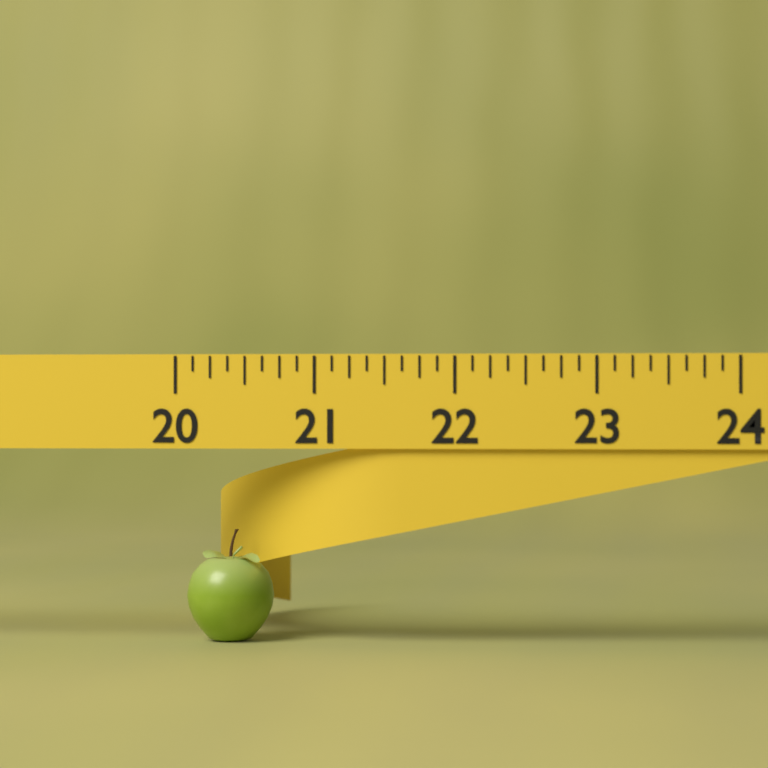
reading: 20.625 (no unit)
